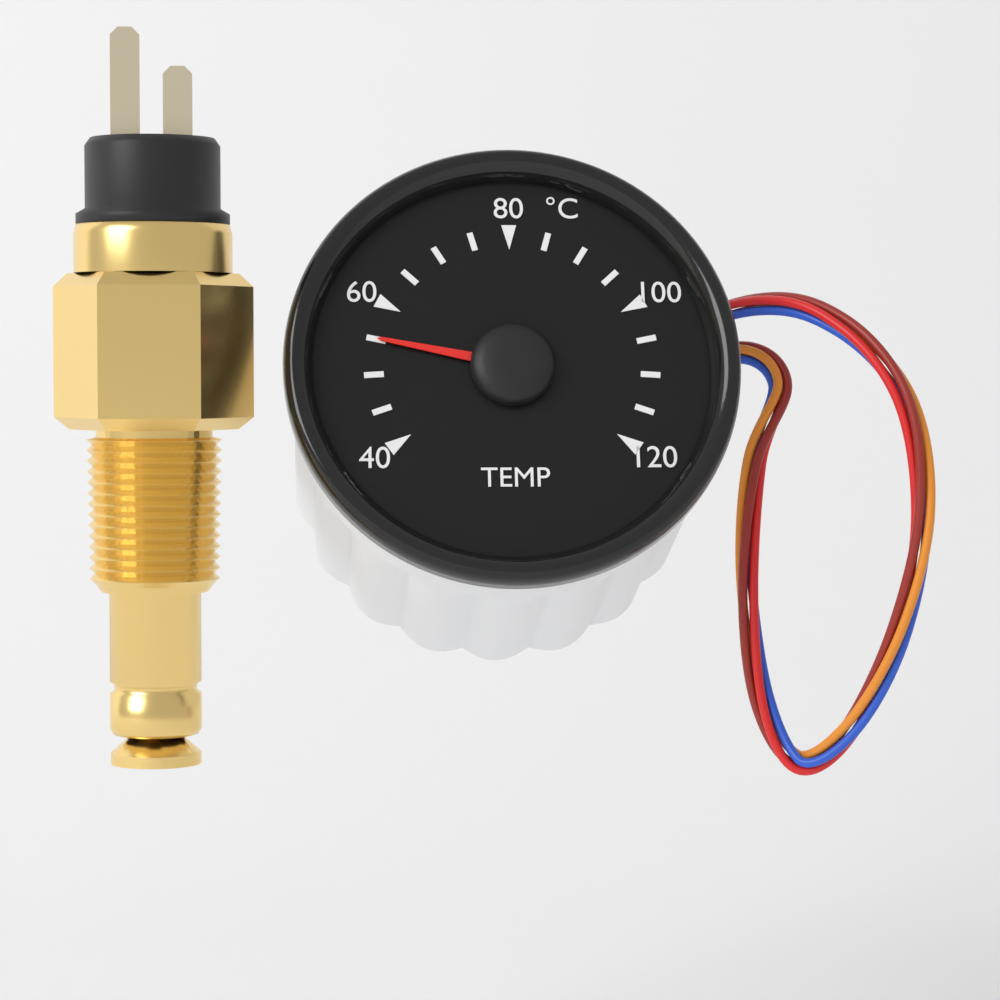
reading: 55 °C
